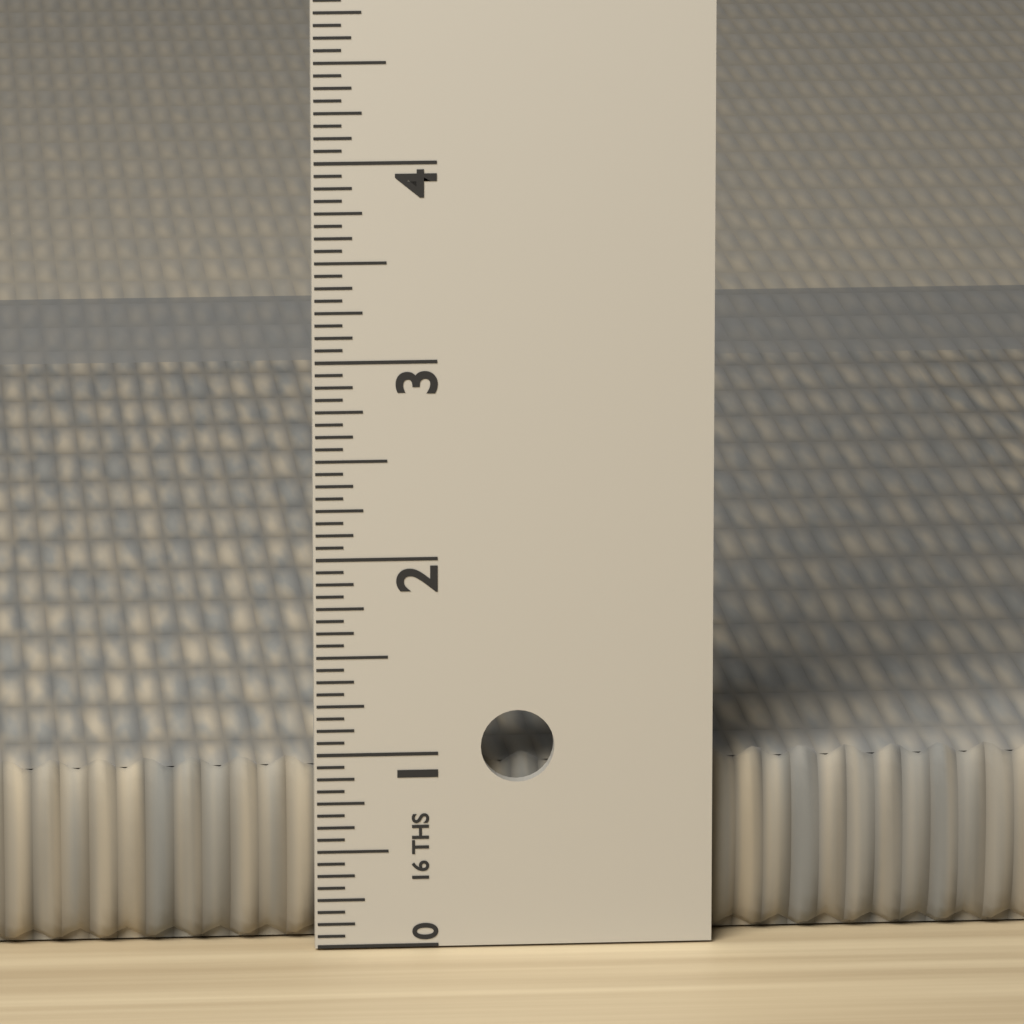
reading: 0.9375 in
